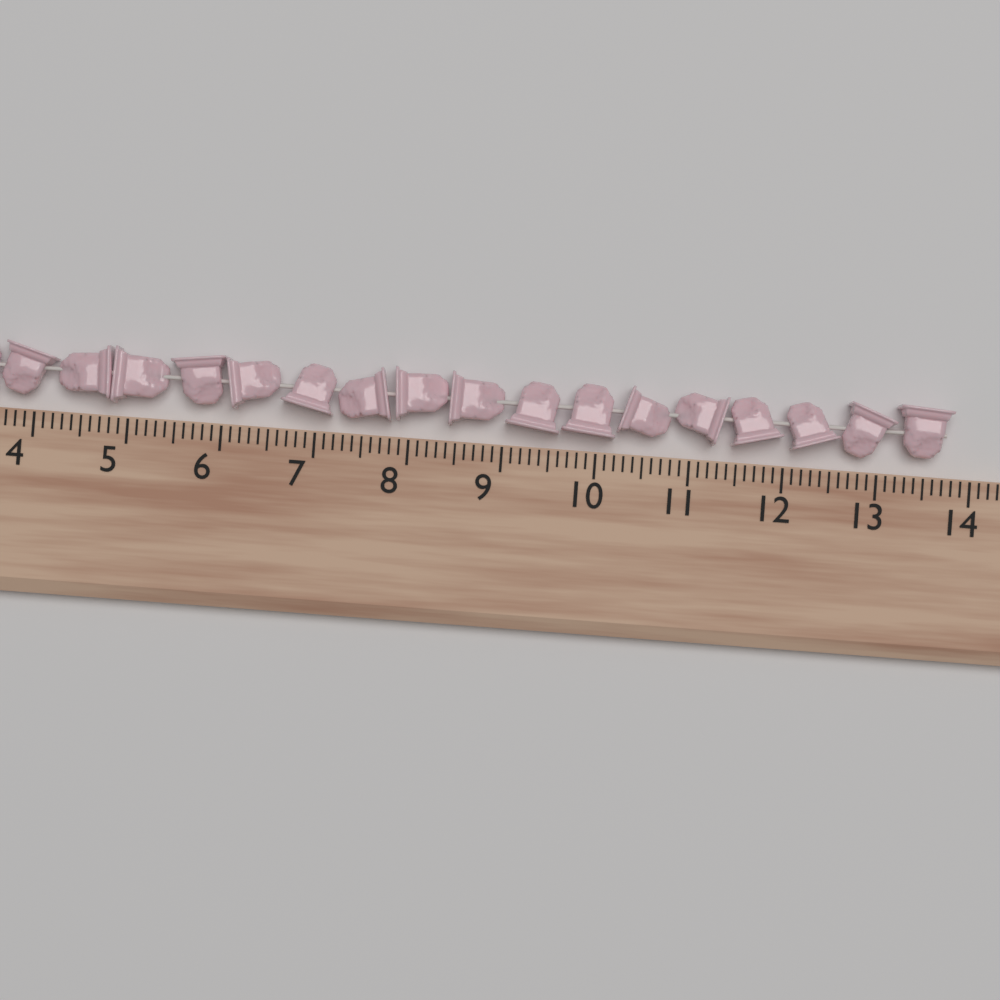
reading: 13.8 (no unit)
